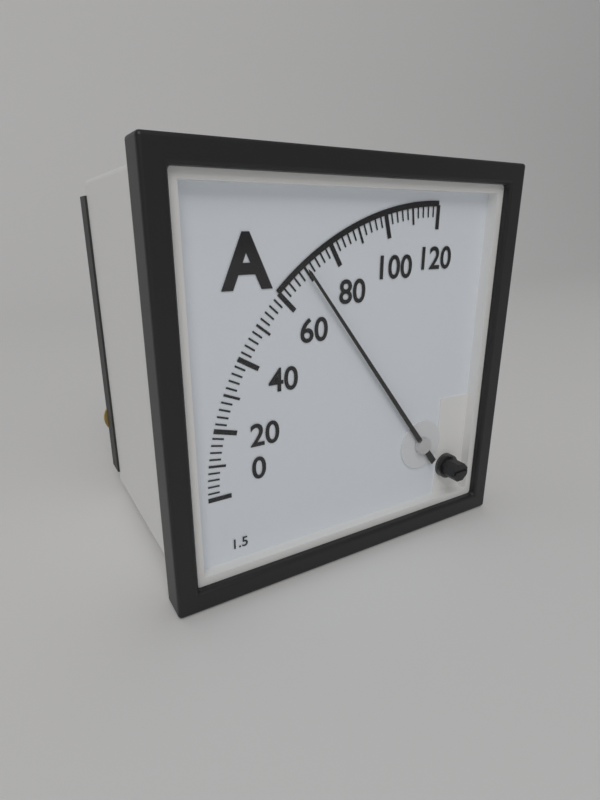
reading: 70 A
